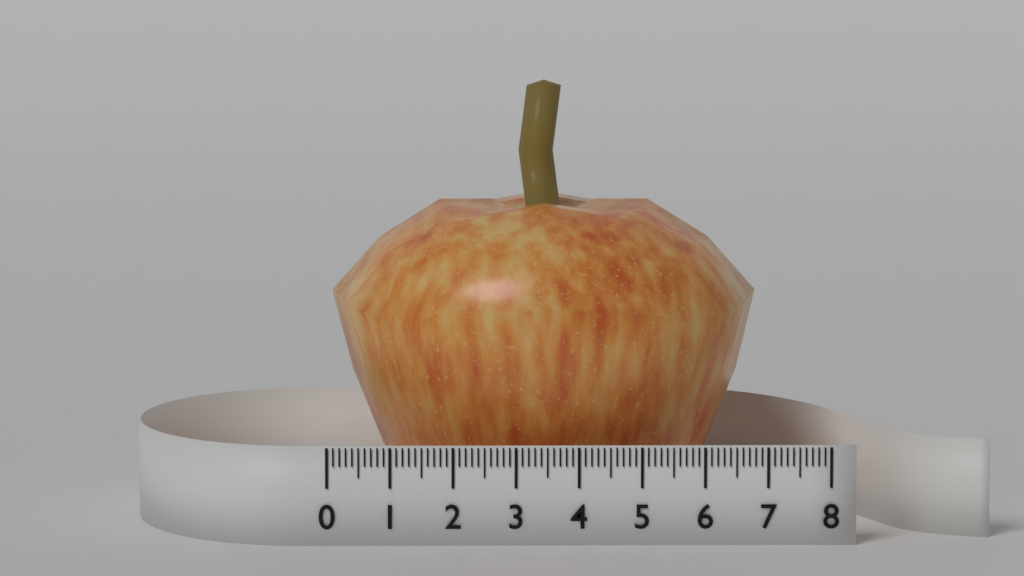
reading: 7.0 (no unit)
